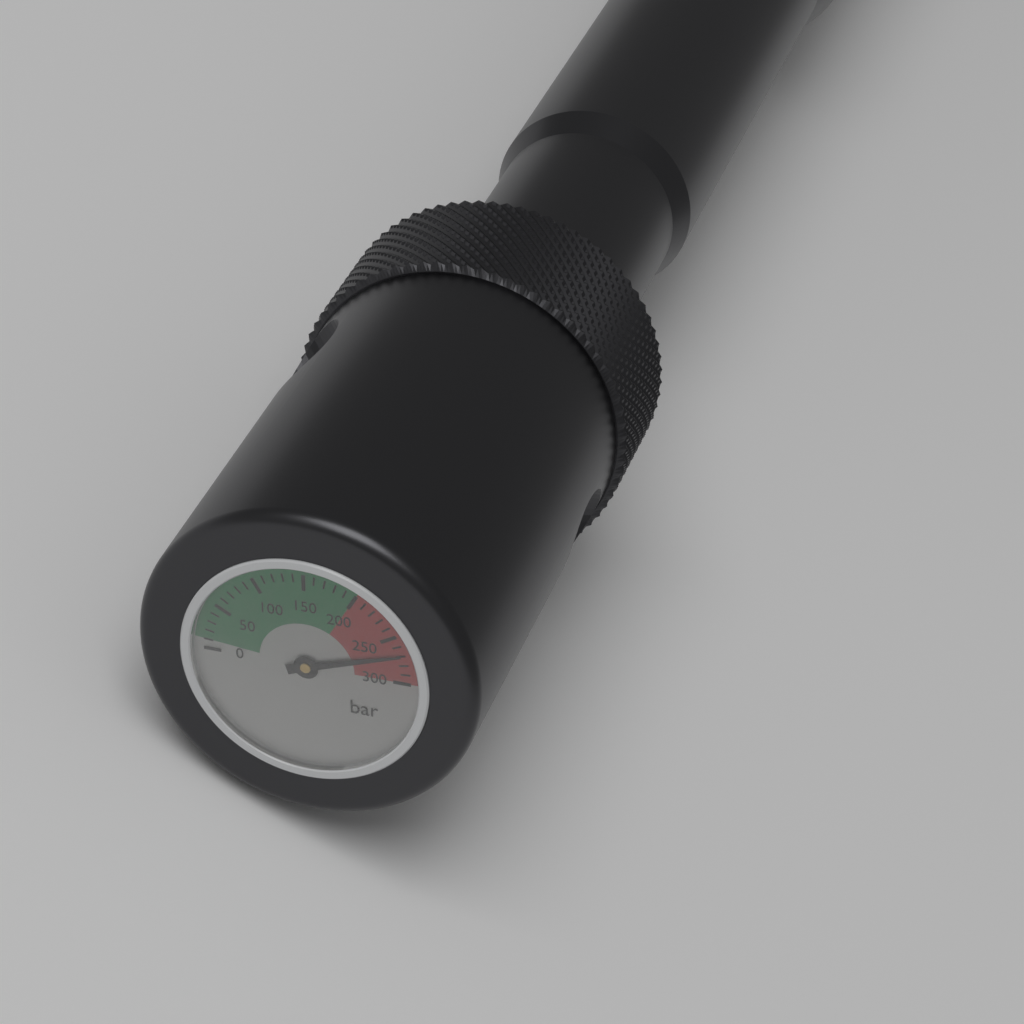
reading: 270 bar
